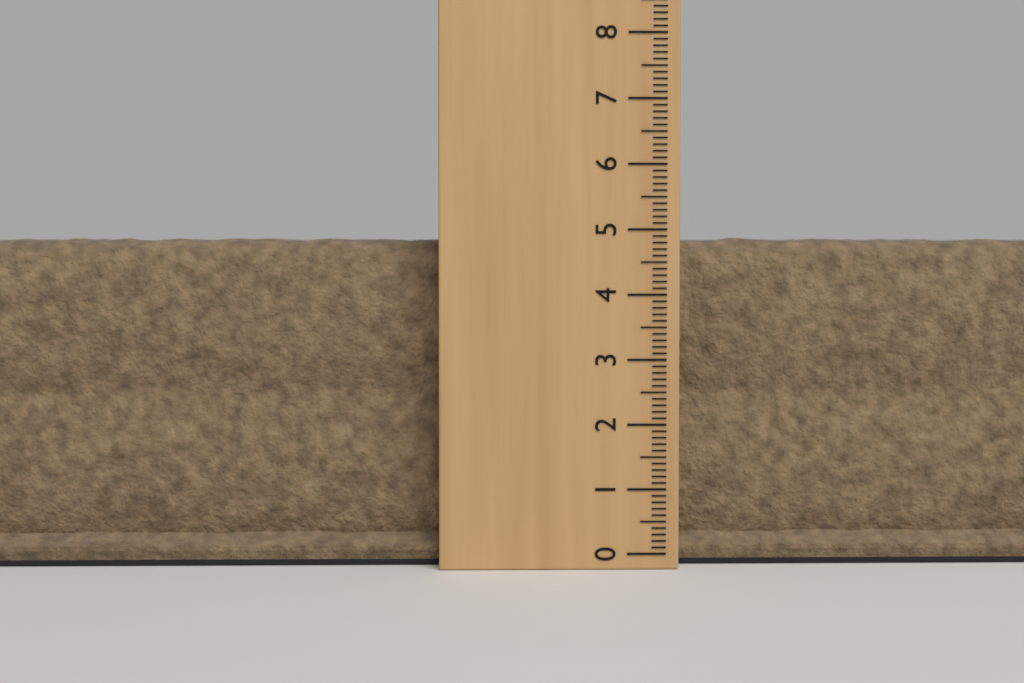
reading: 4.9 (no unit)
